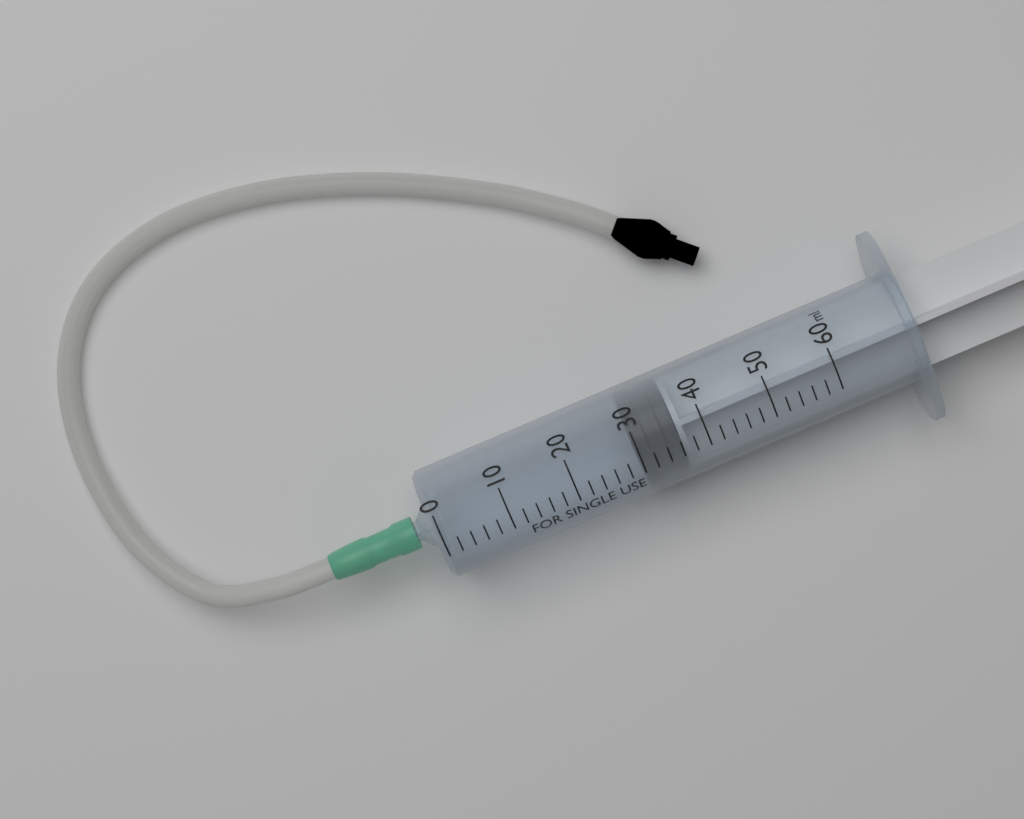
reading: 30 ml
